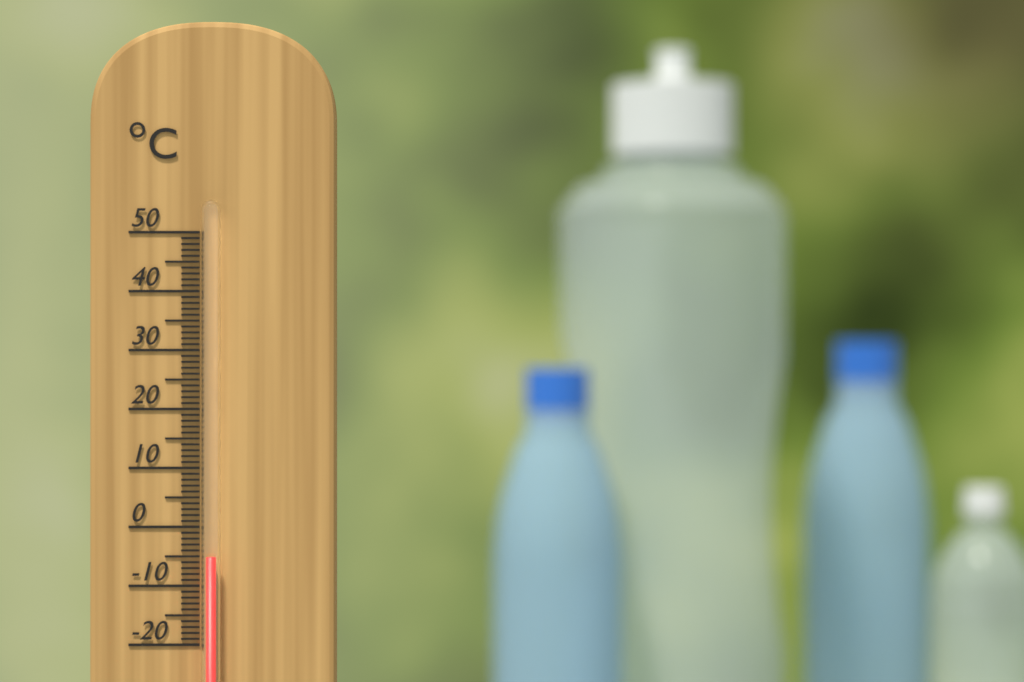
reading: -5 °C
